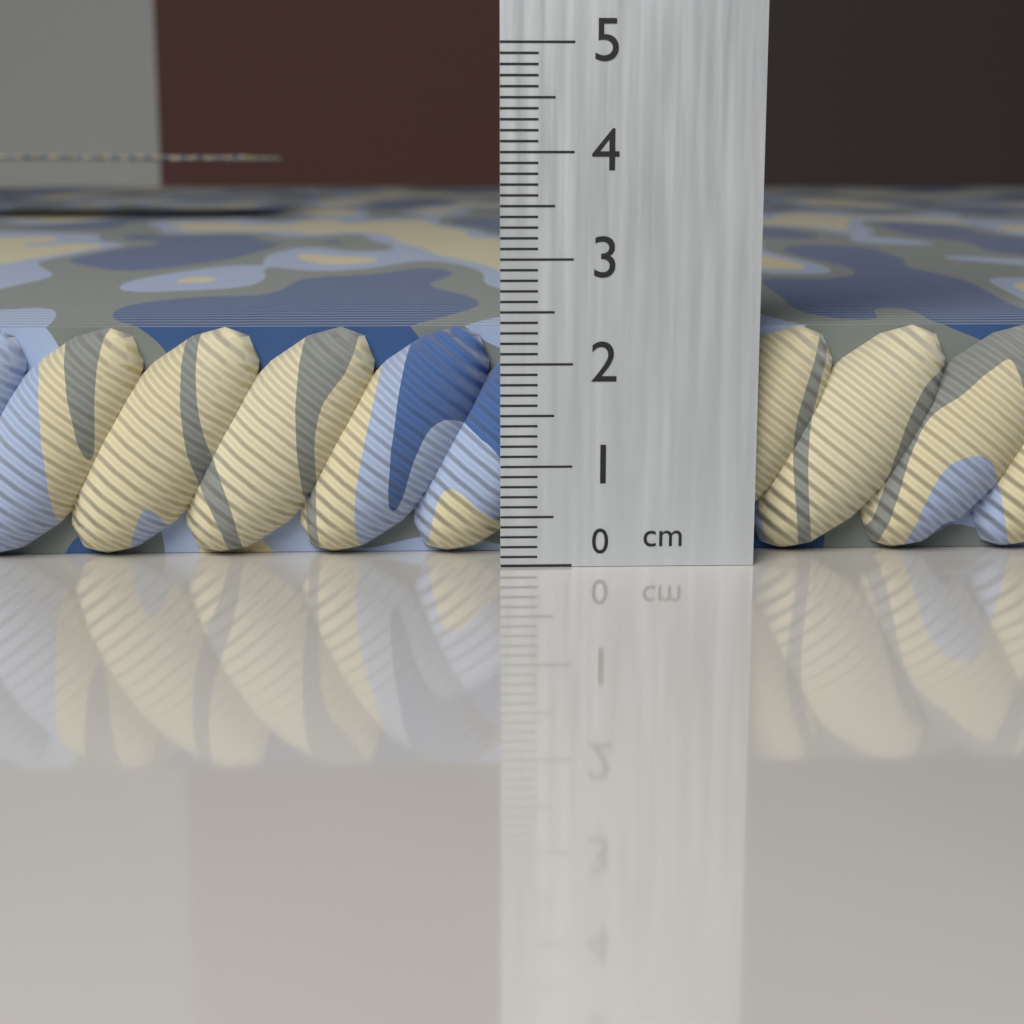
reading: 2.3 cm
